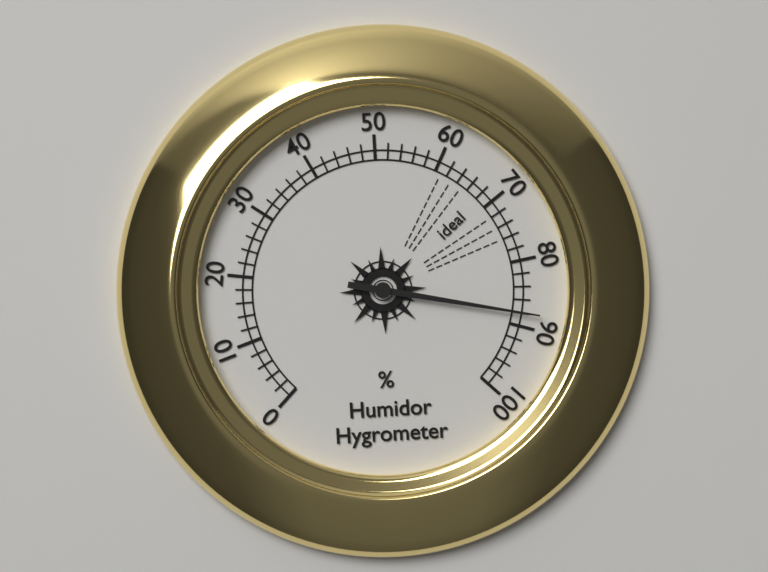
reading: 88 %
